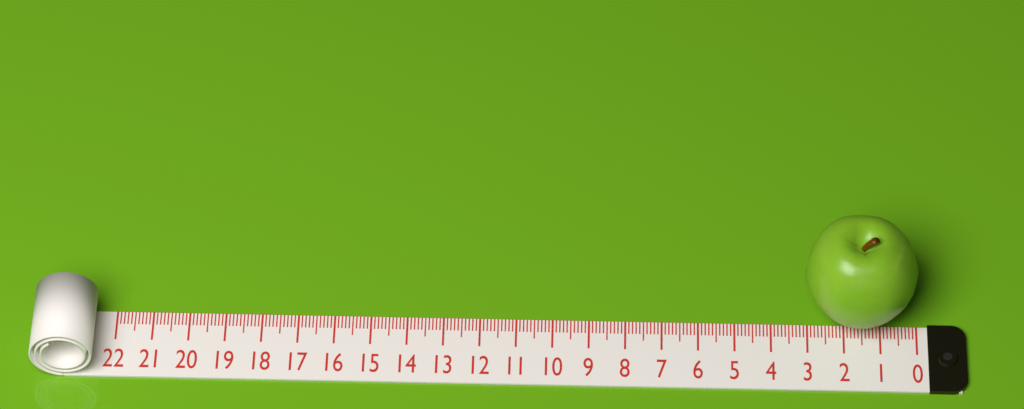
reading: 3.1 (no unit)
